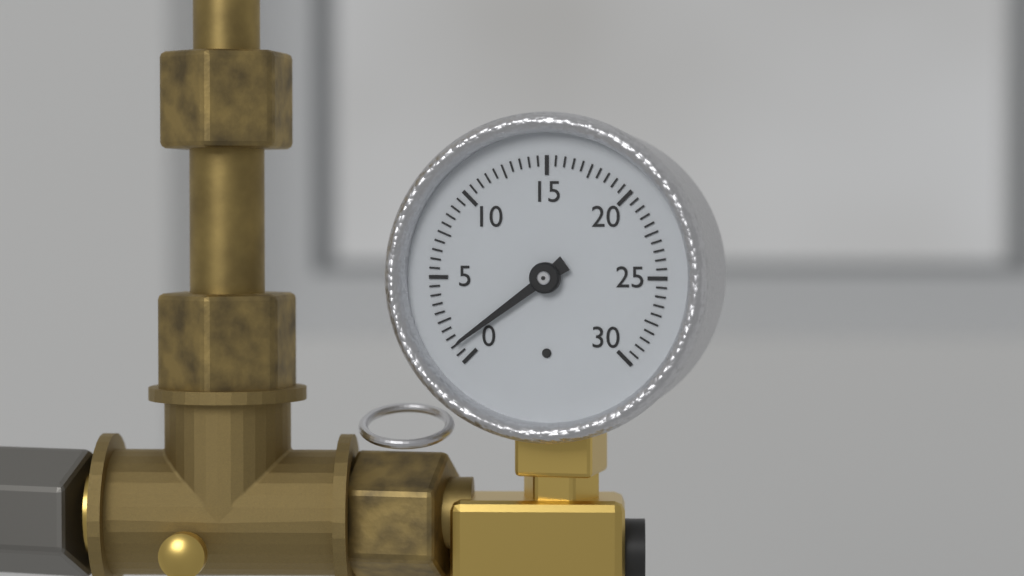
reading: 1.0 (no unit)
